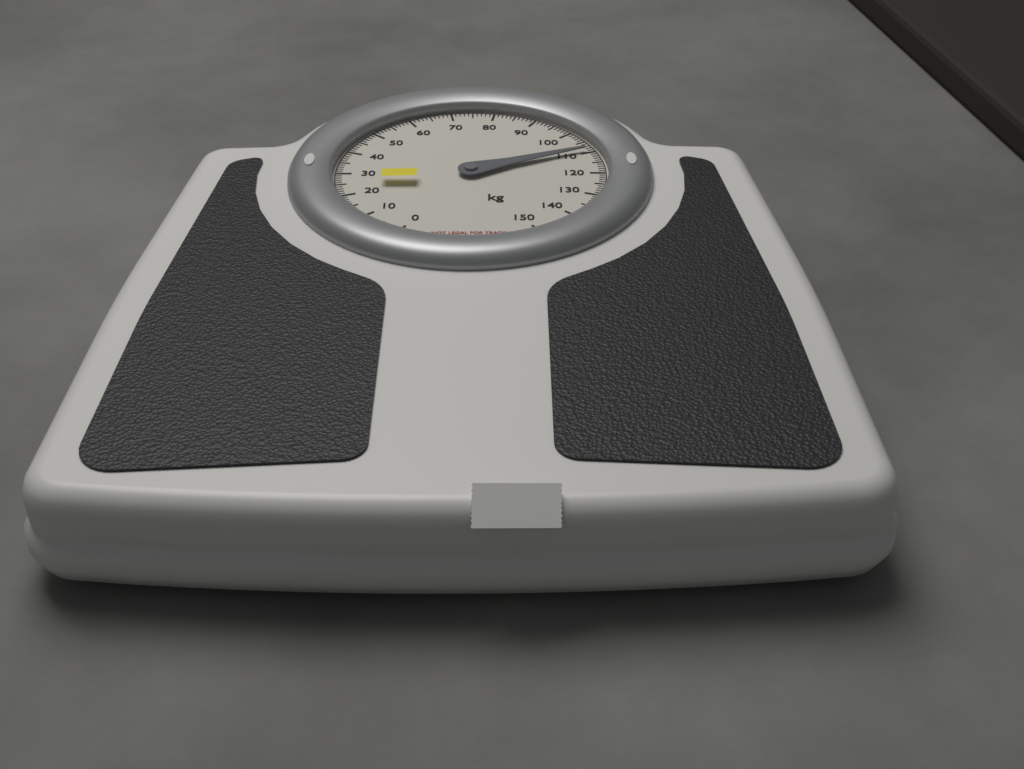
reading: 109 kg
